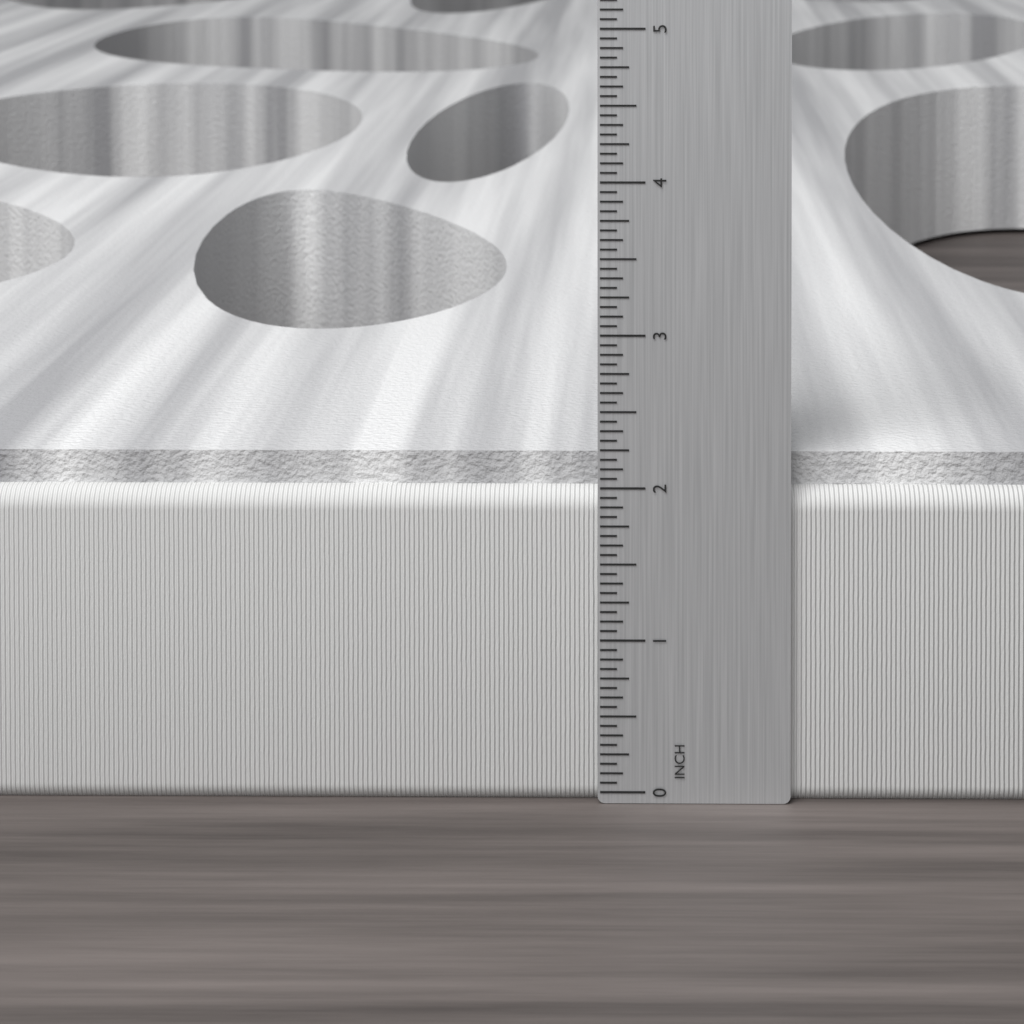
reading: 2.1875 in
